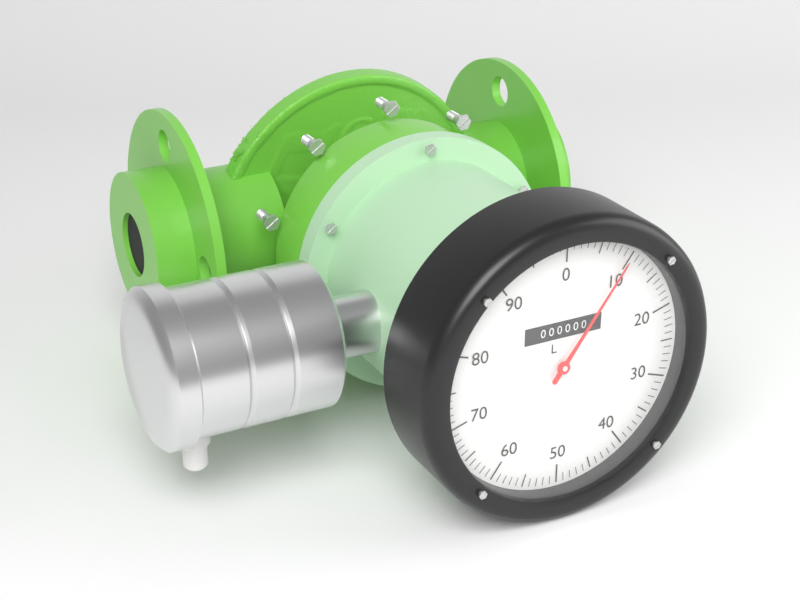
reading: 10 L
